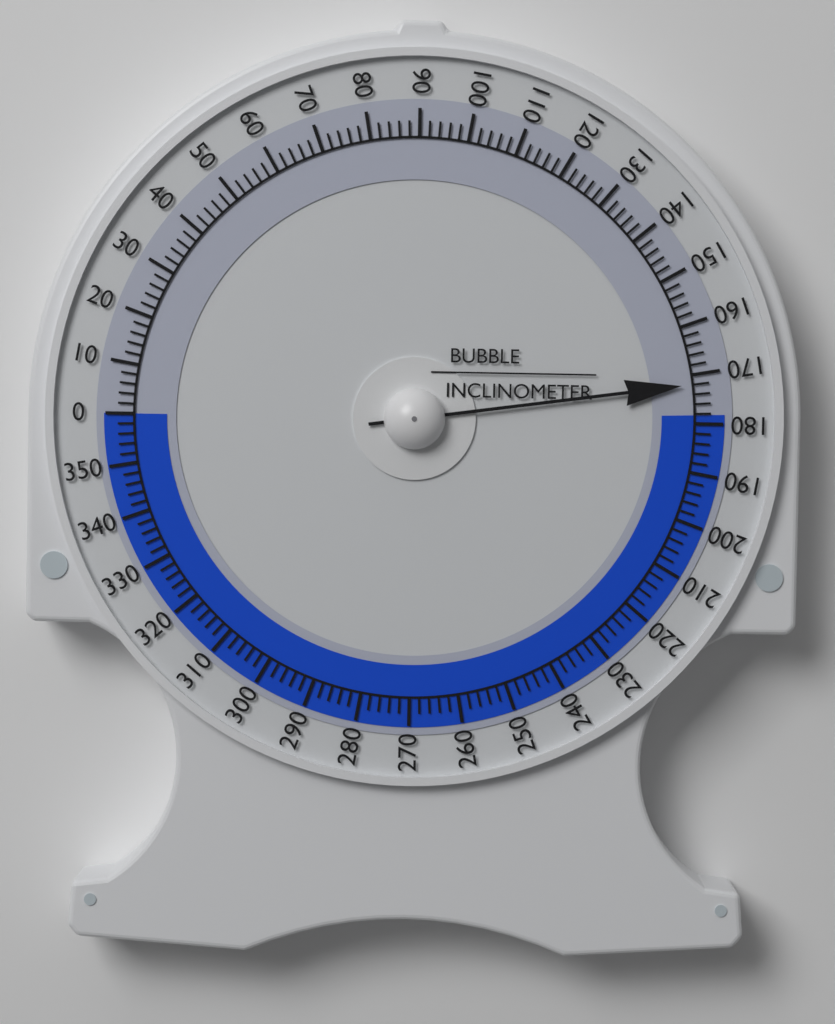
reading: 172 (no unit)
